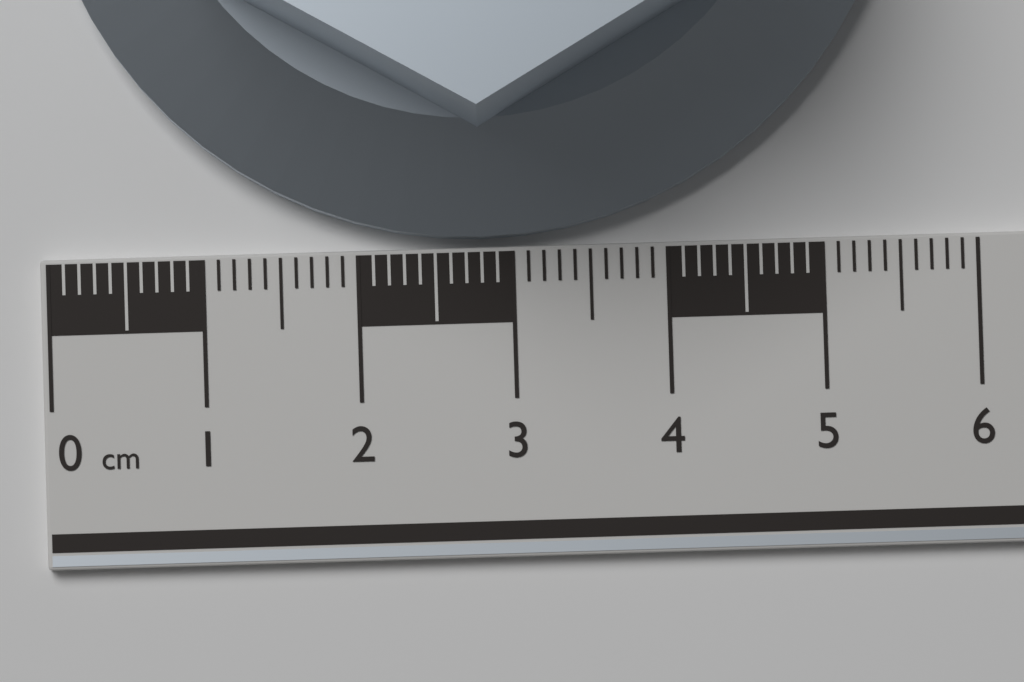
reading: 5.6 cm
